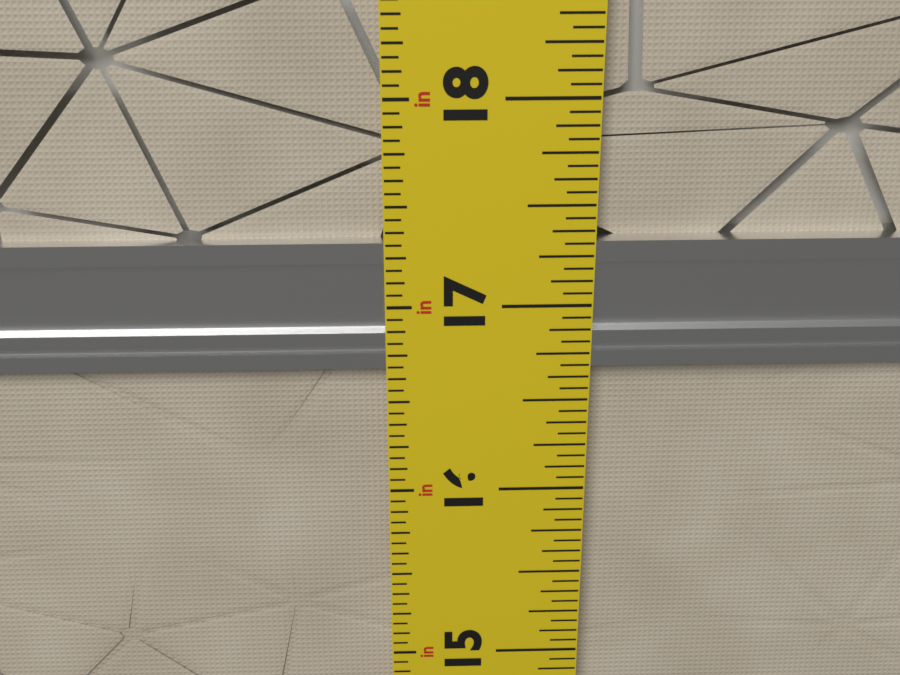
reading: 17.3125 in
